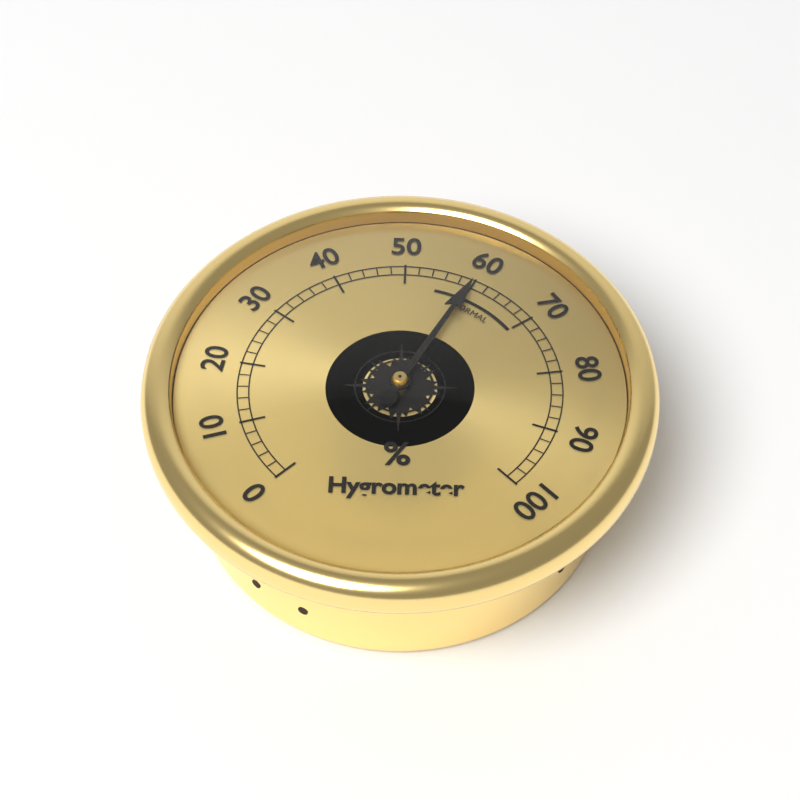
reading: 60 %
